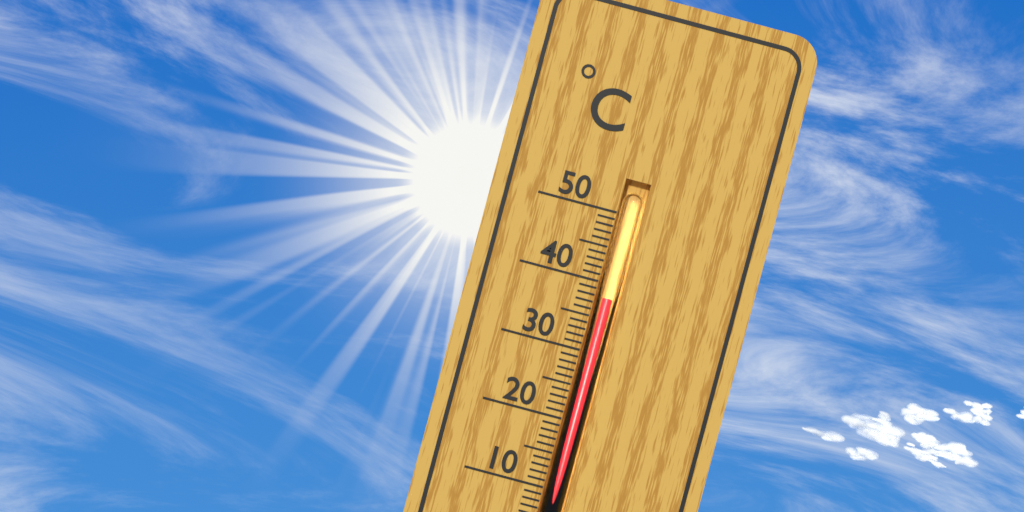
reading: 38 °C
